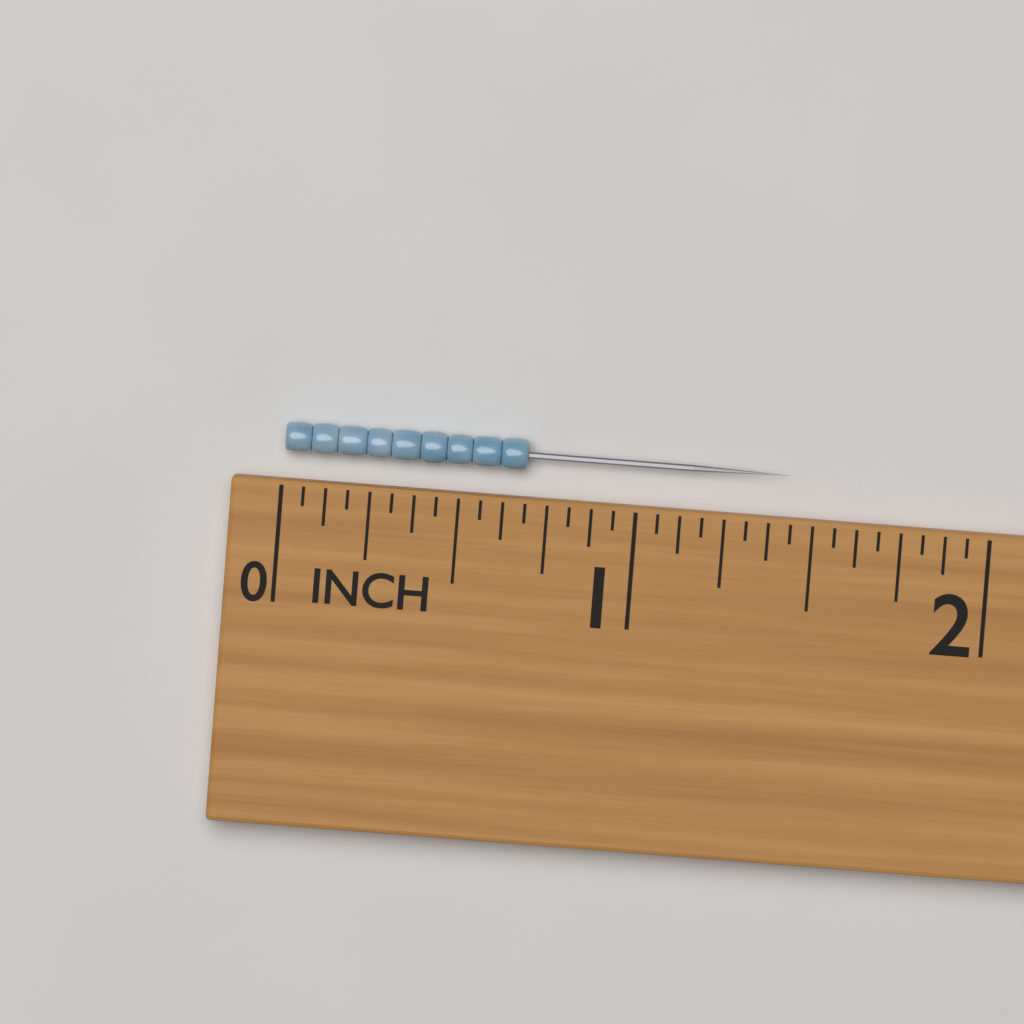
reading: 0.6875 in
